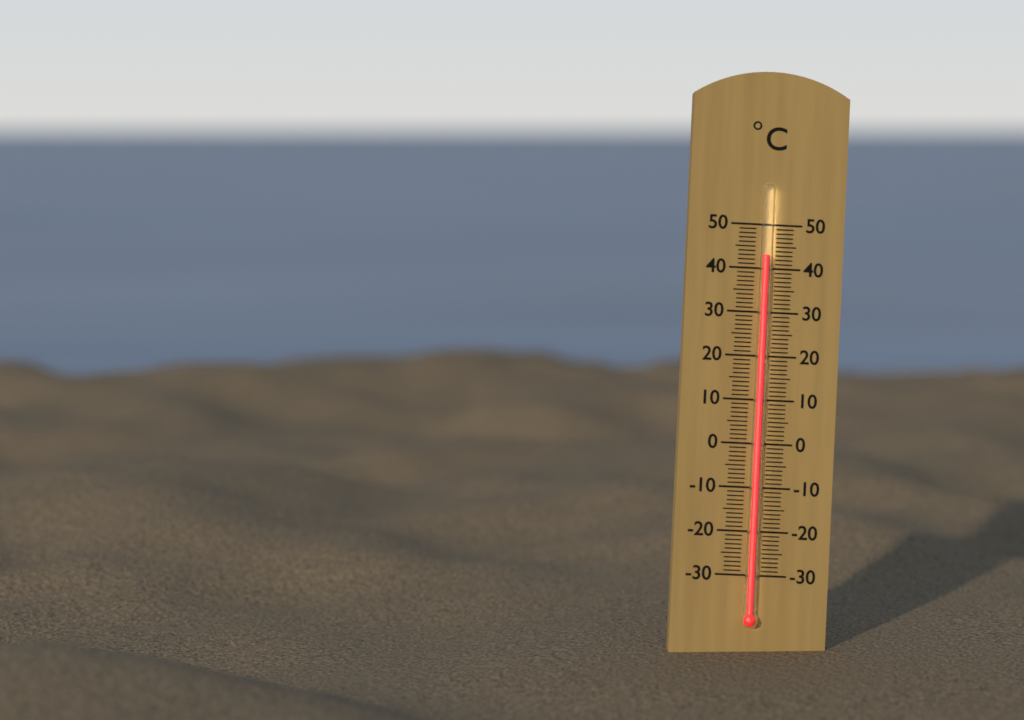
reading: 43 °C
